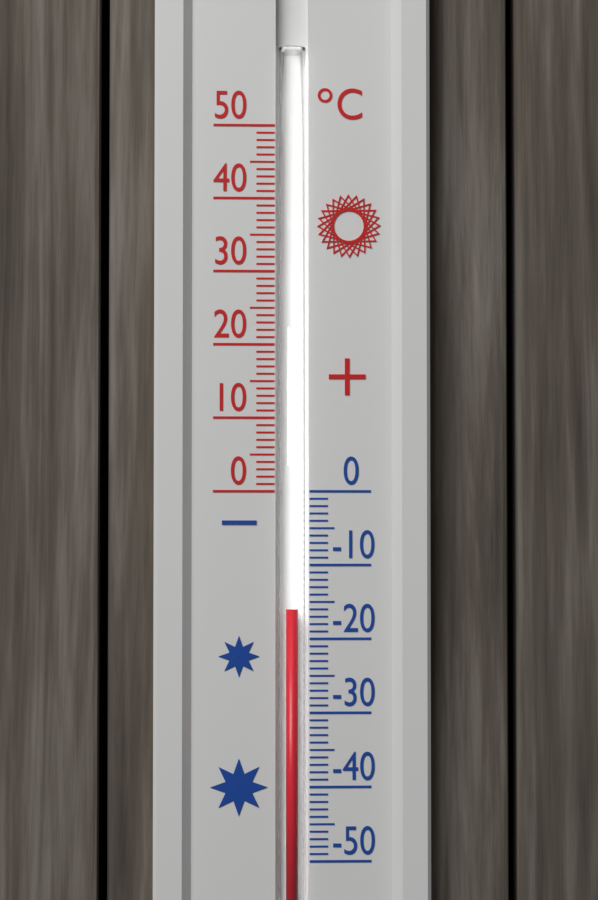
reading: -16 °C
